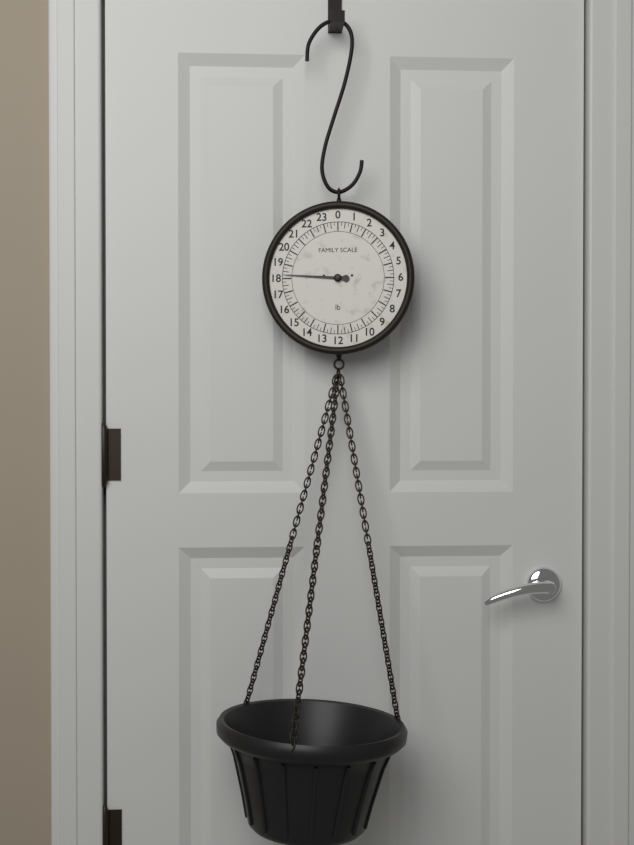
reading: 18.25 lb
